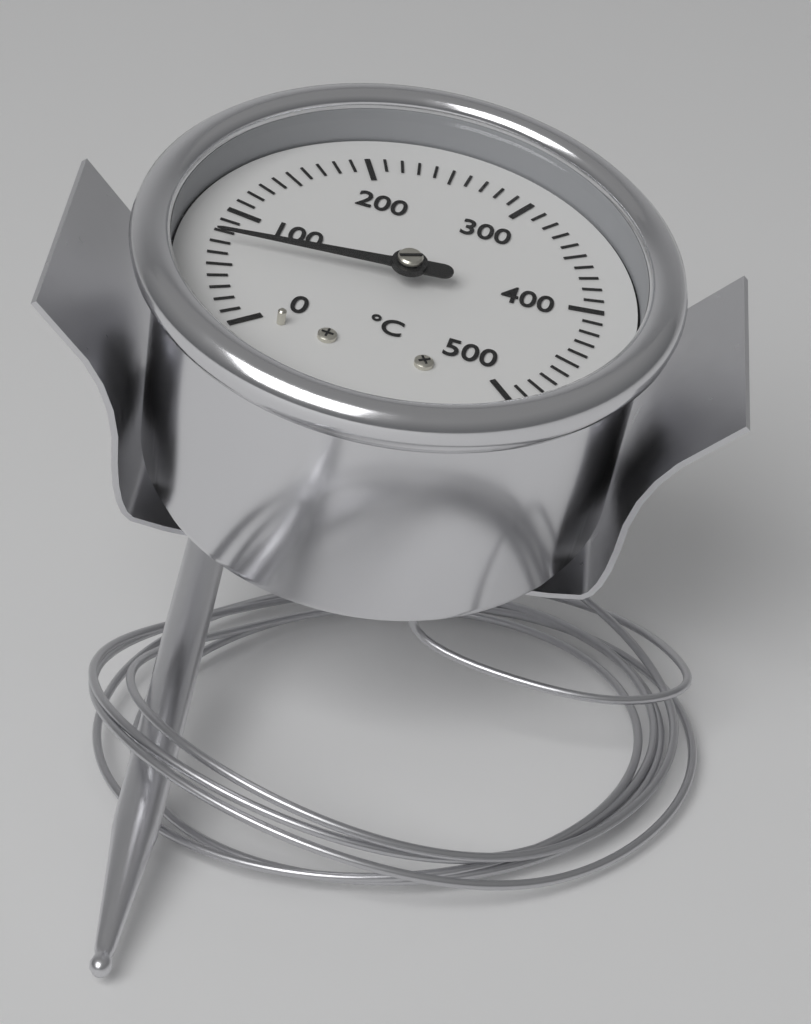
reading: 70 °C
